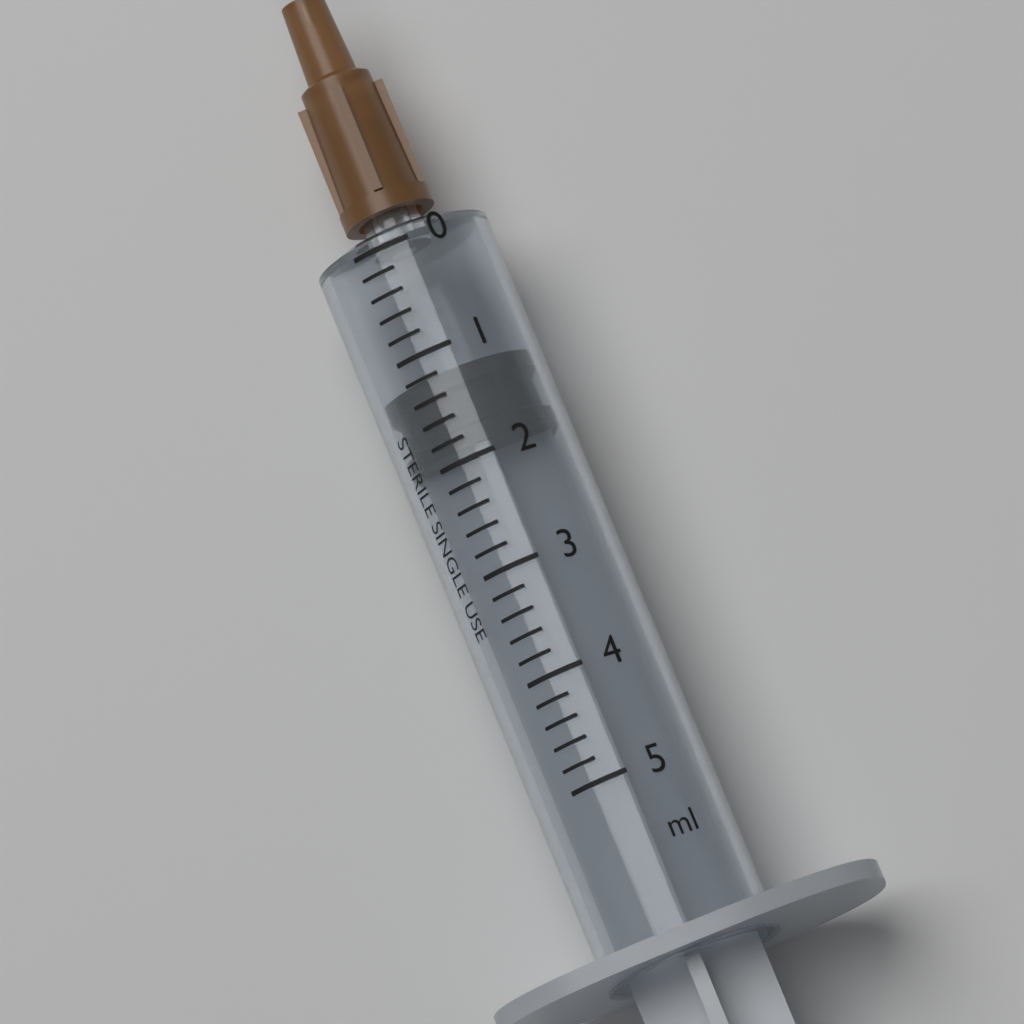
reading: 1.2 ml
